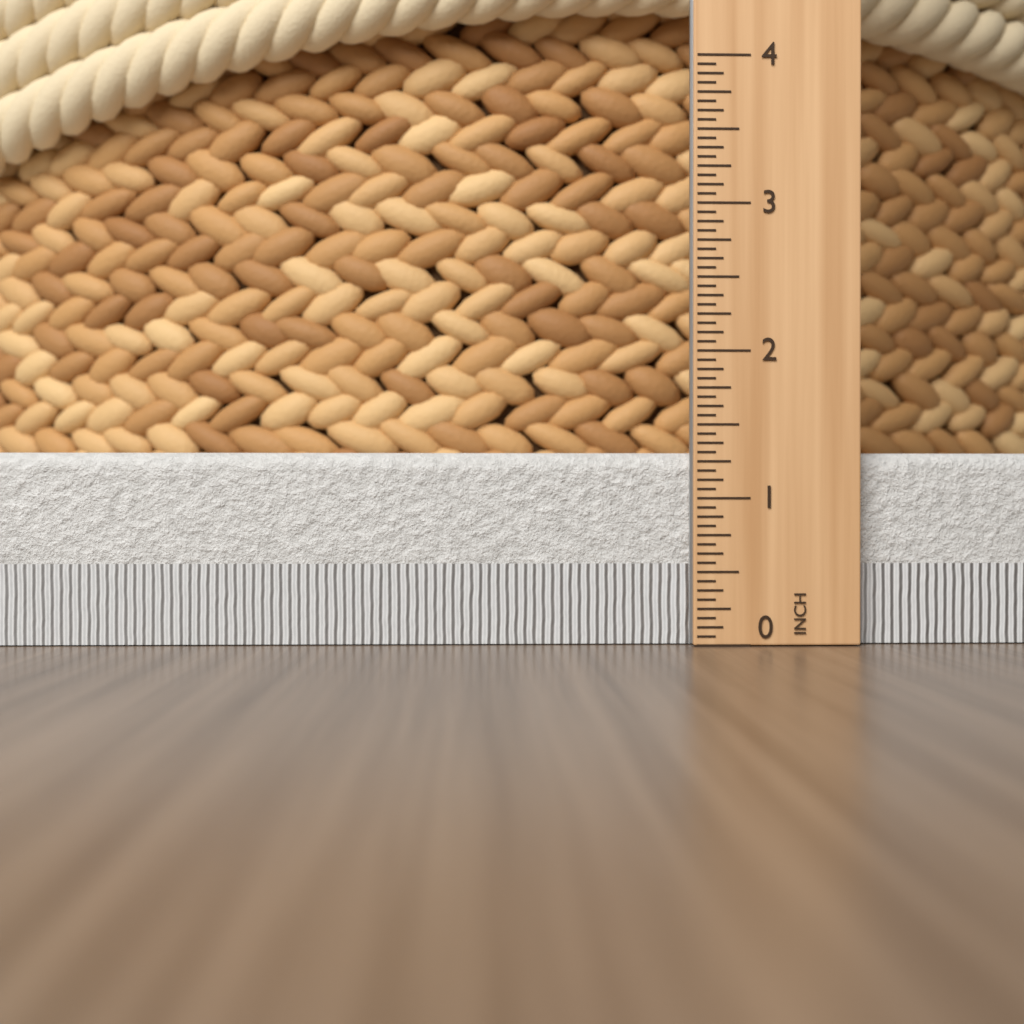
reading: 1.3125 in
